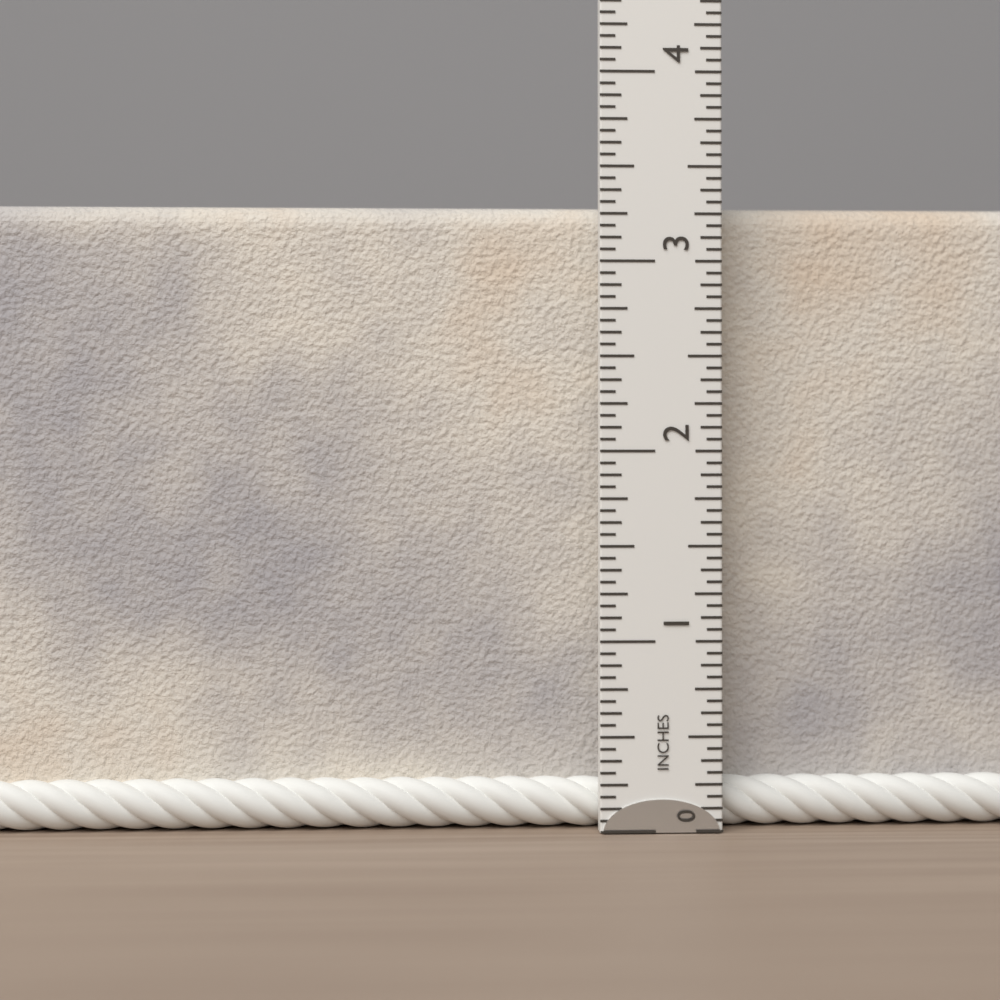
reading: 3.3125 in
